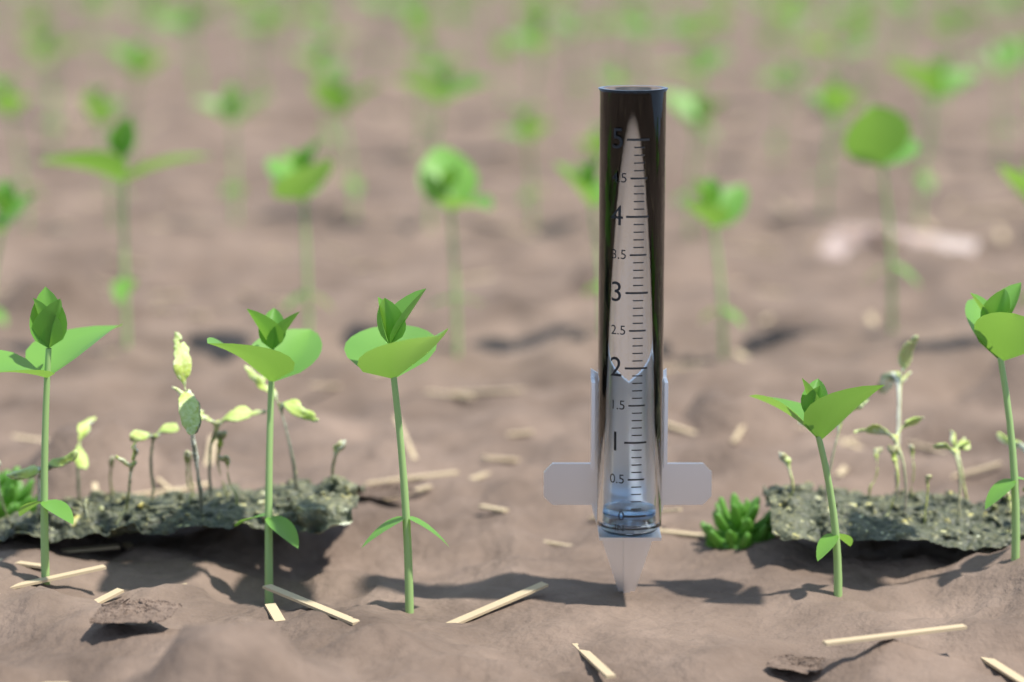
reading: 0.0 in
